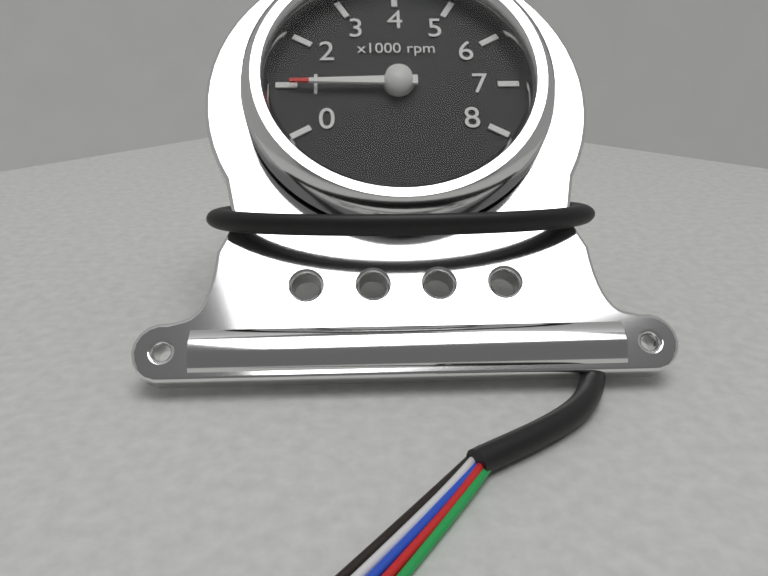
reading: 1 x1000 rpm
